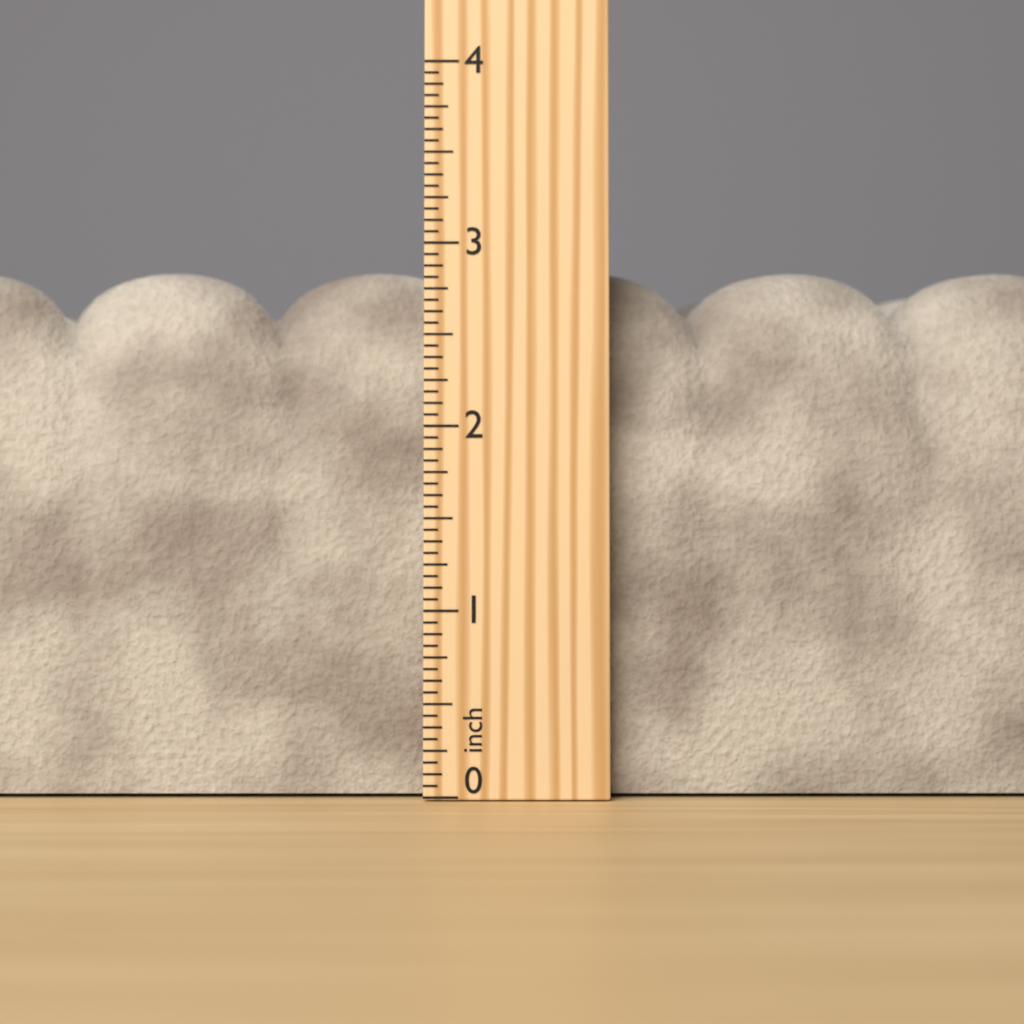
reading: 2.9375 inch
